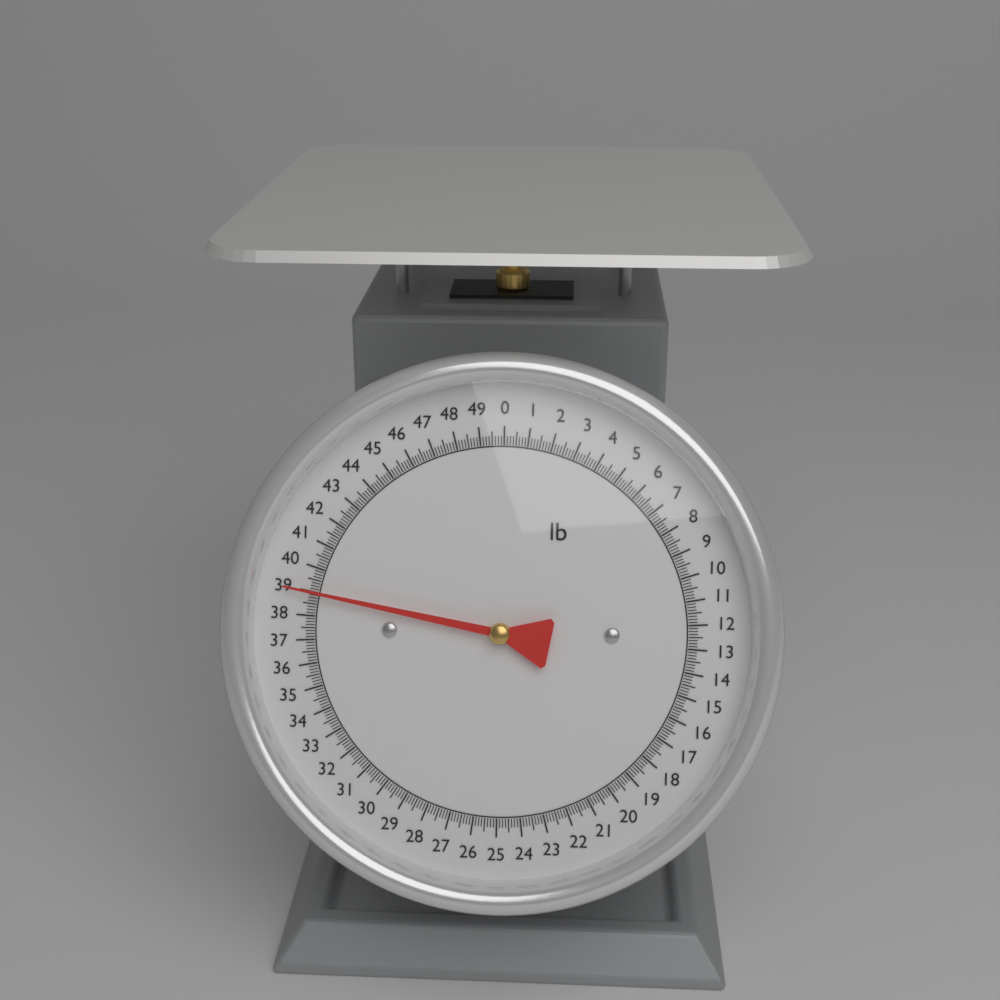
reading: 39.000 lb
